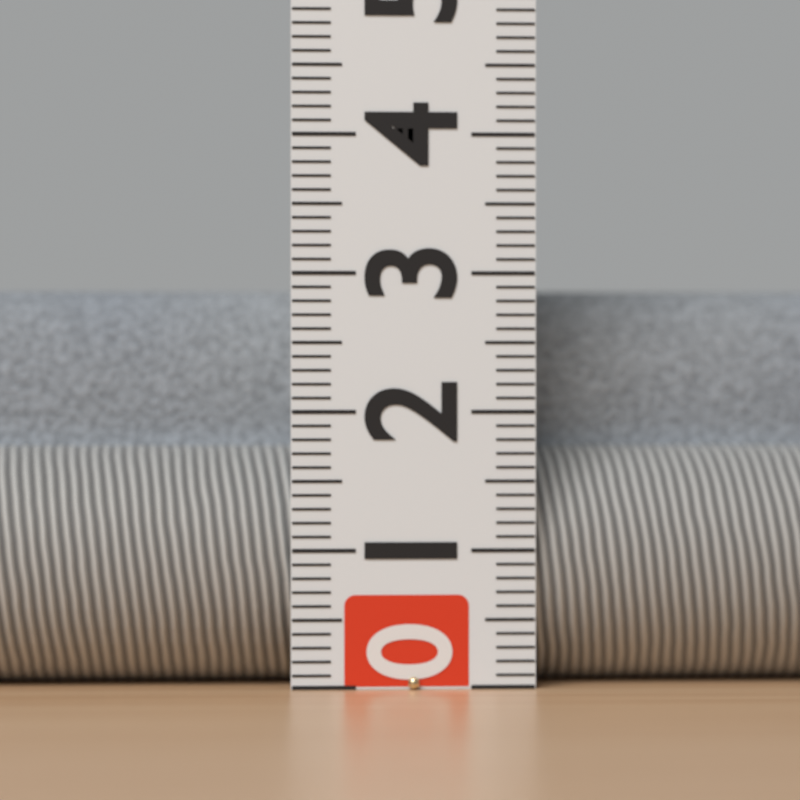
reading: 2.9 (no unit)
